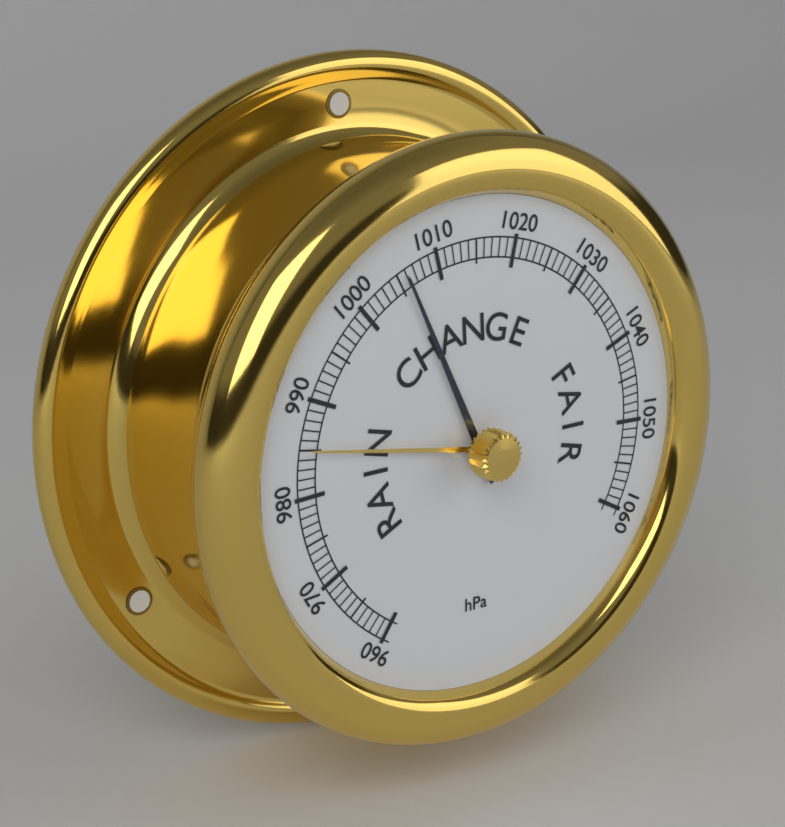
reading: 1006 hPa
